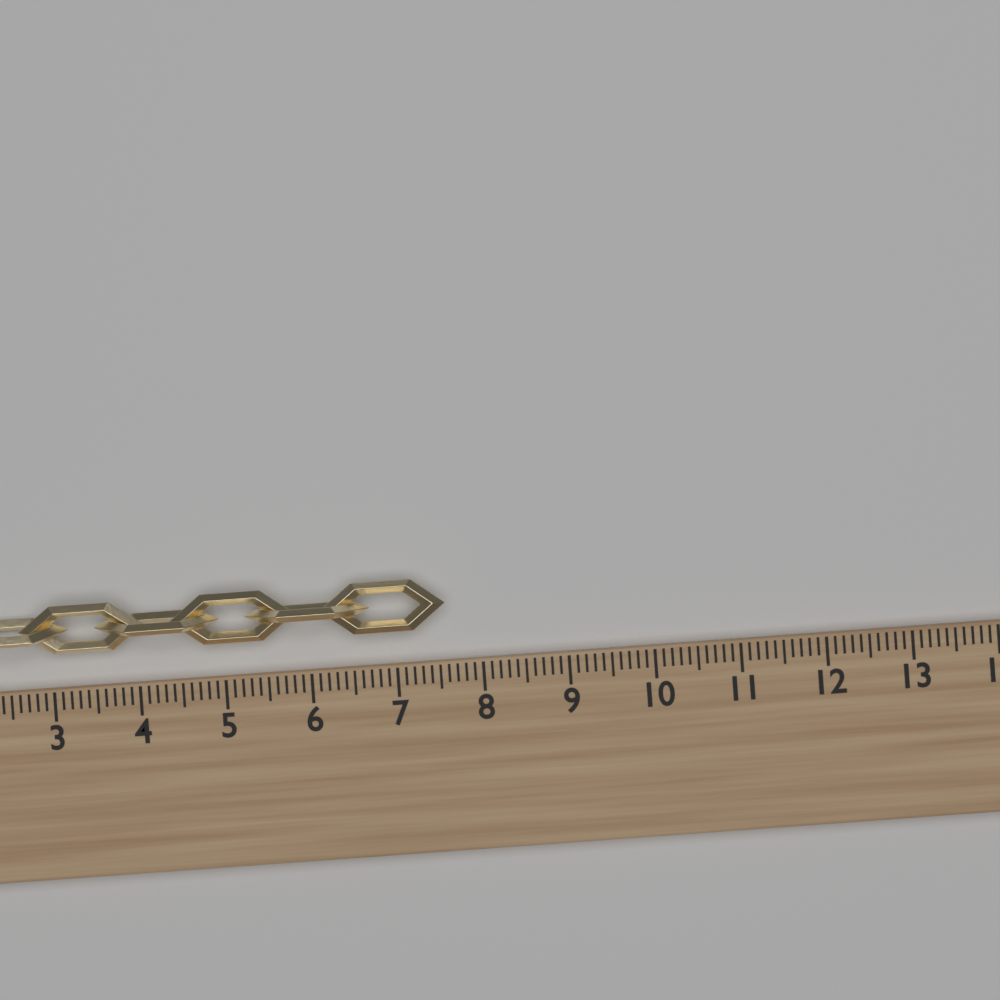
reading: 7.6 (no unit)
